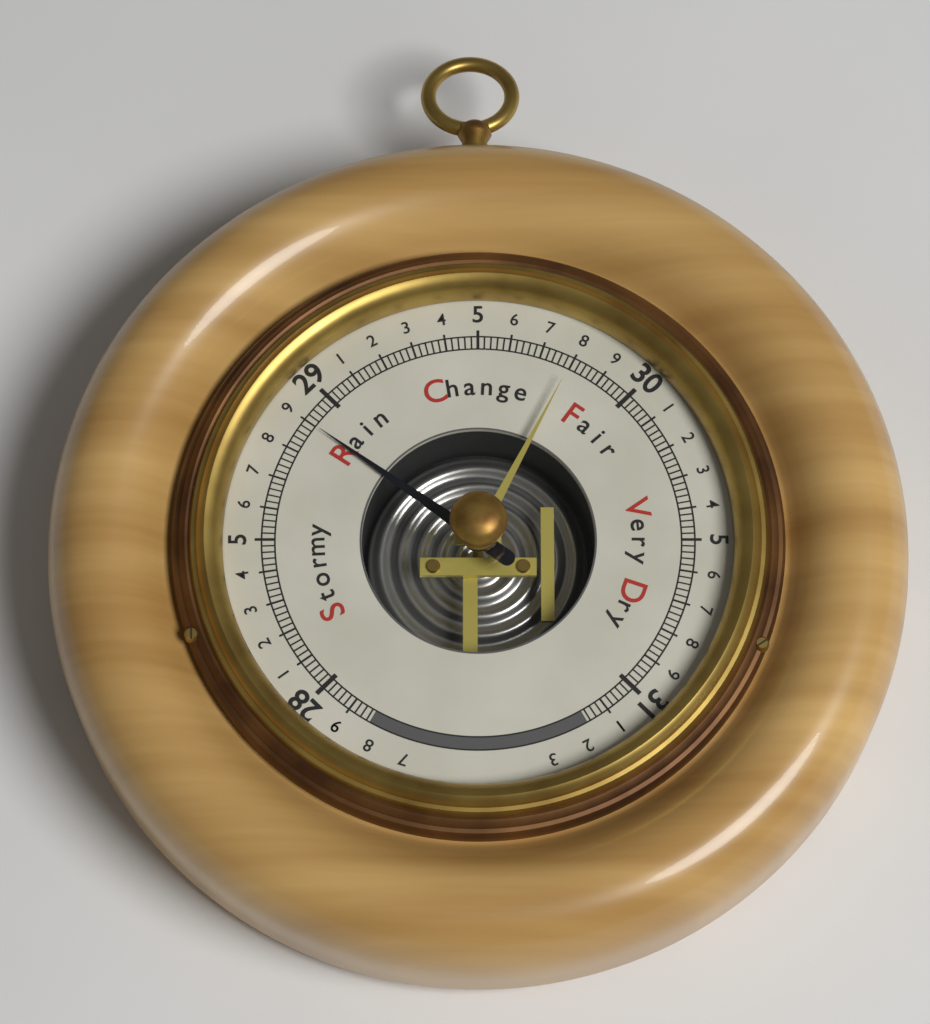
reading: 28.90 (no unit)
